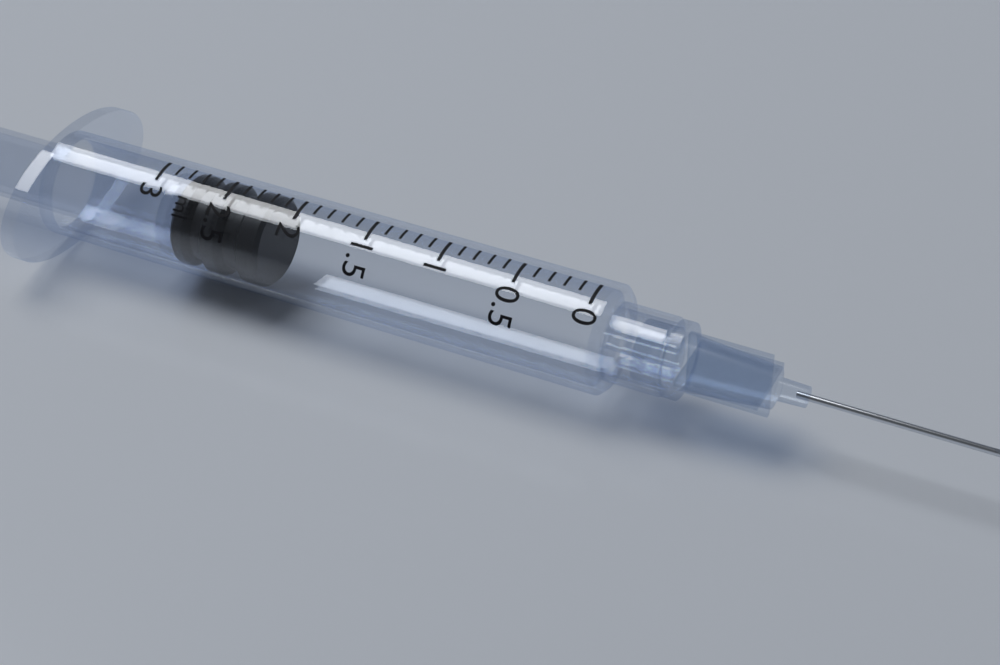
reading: 2.2 ml
